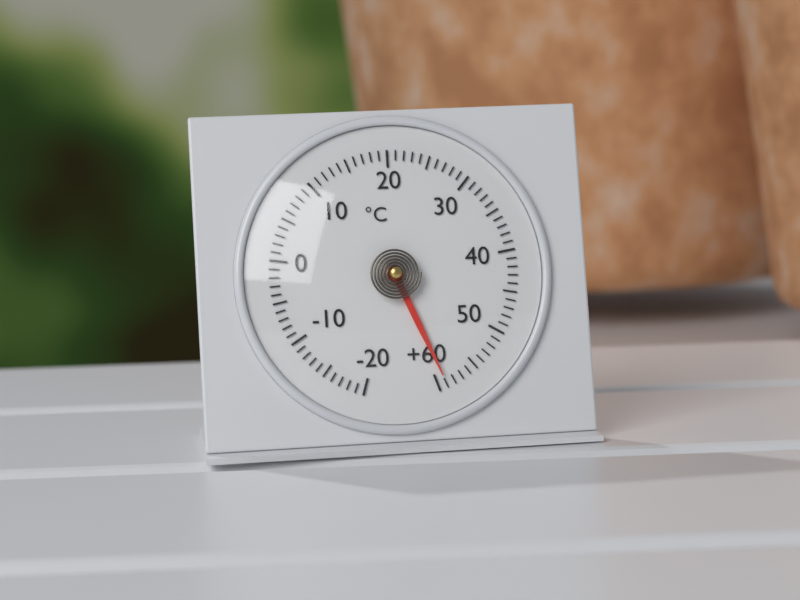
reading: 59 °C
